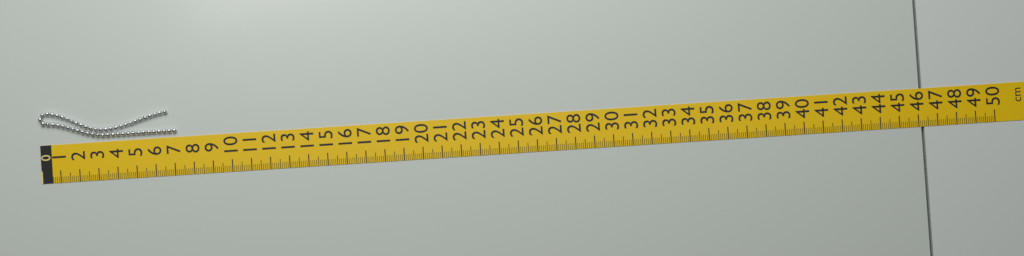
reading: 7.2 cm
